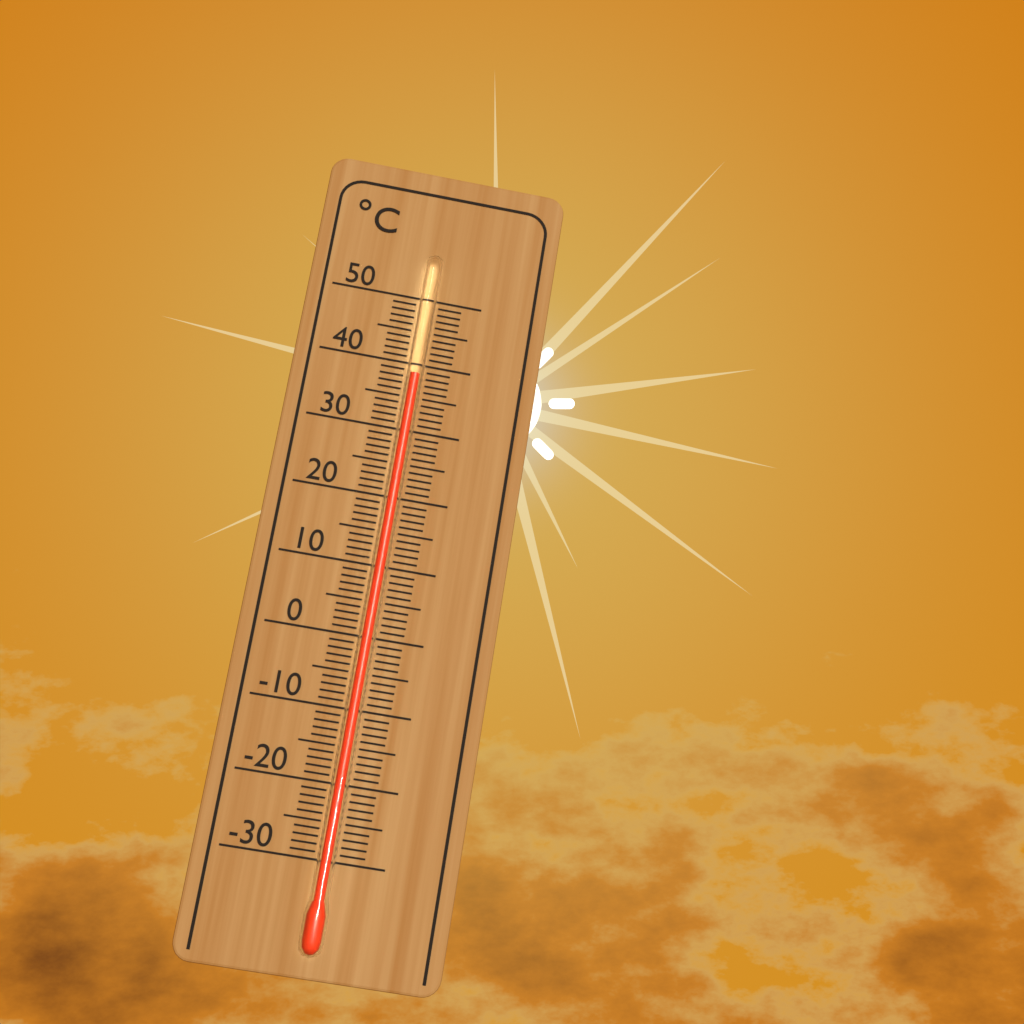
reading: 38 °C
